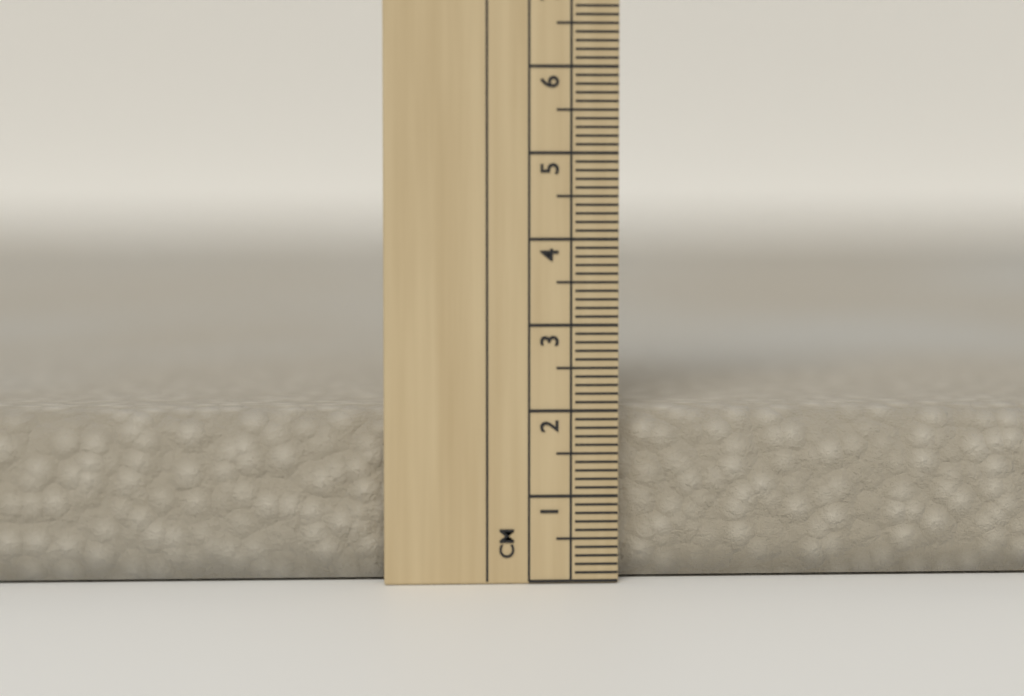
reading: 2.0 cm
